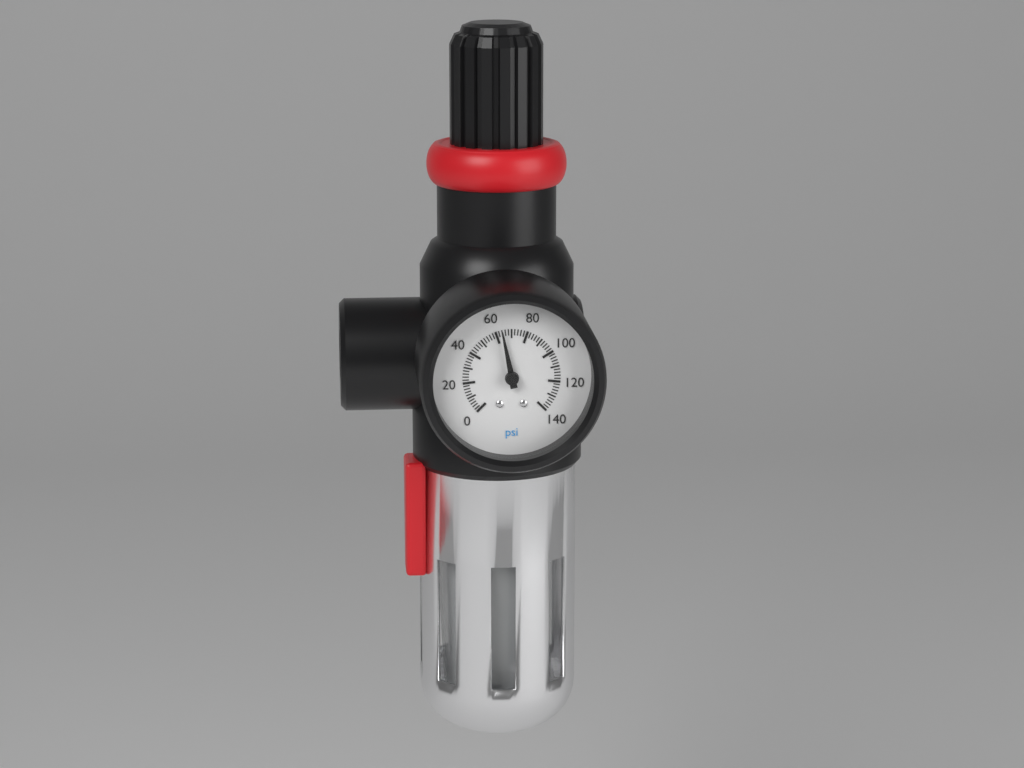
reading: 64 psi
